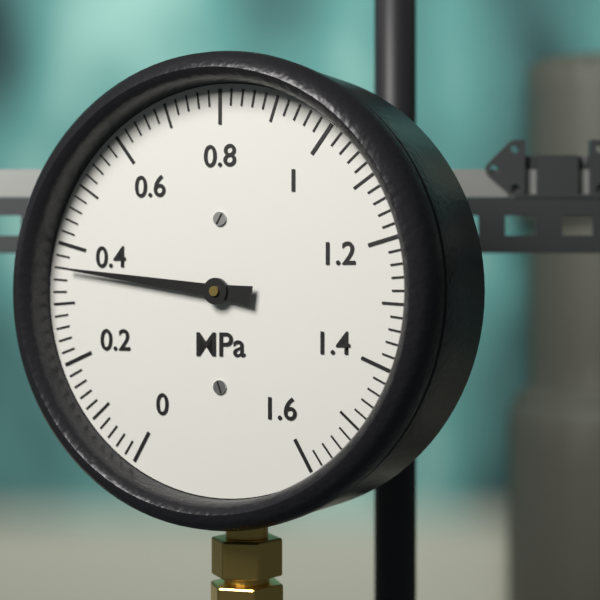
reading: 0.36 MPa
